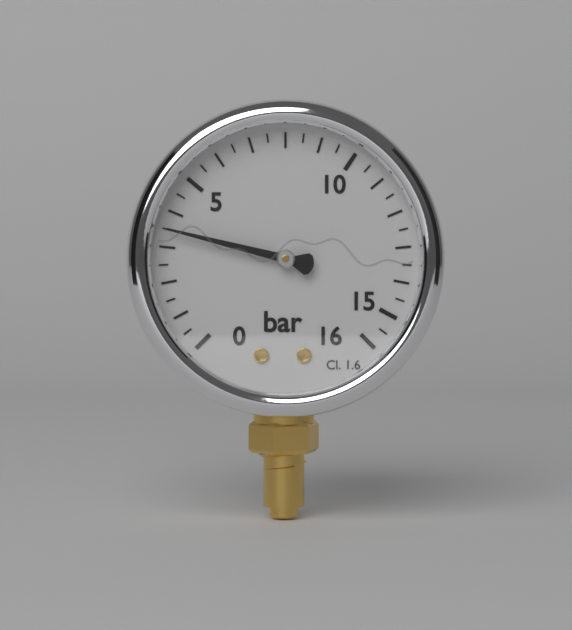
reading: 3.5 bar
